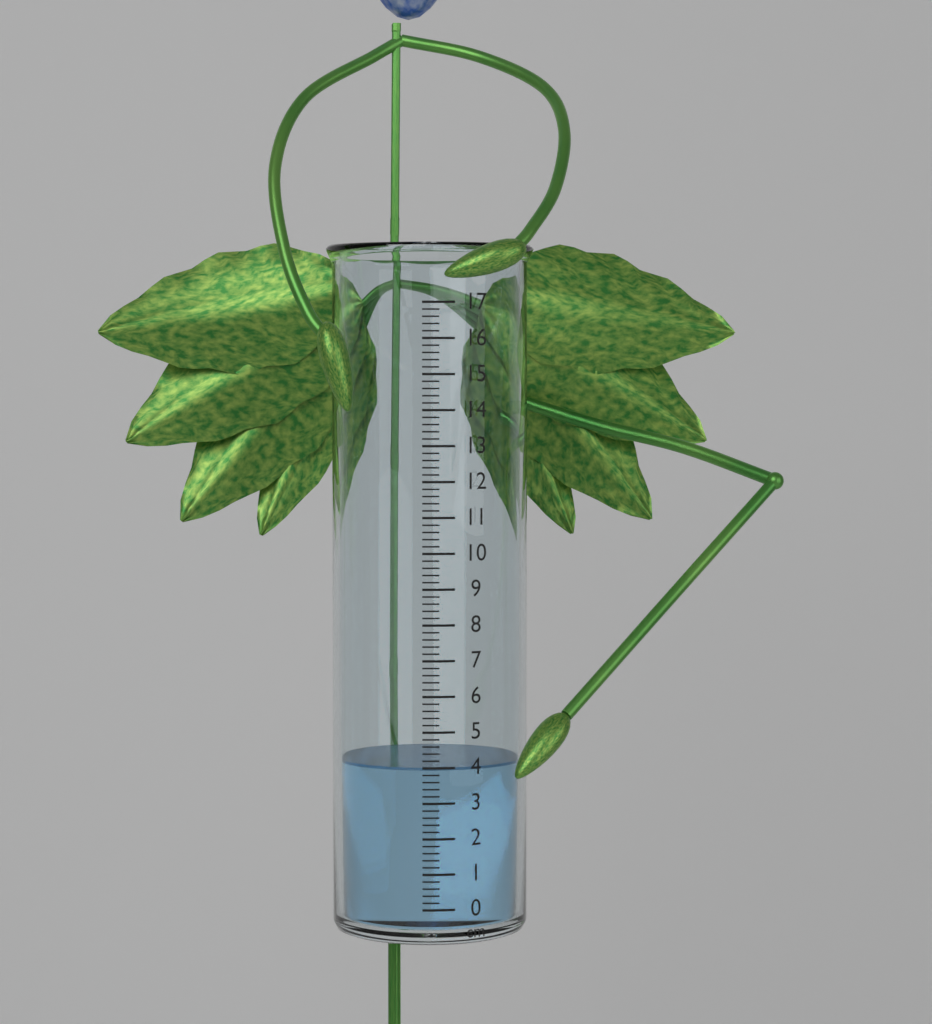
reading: 4.0 cm
